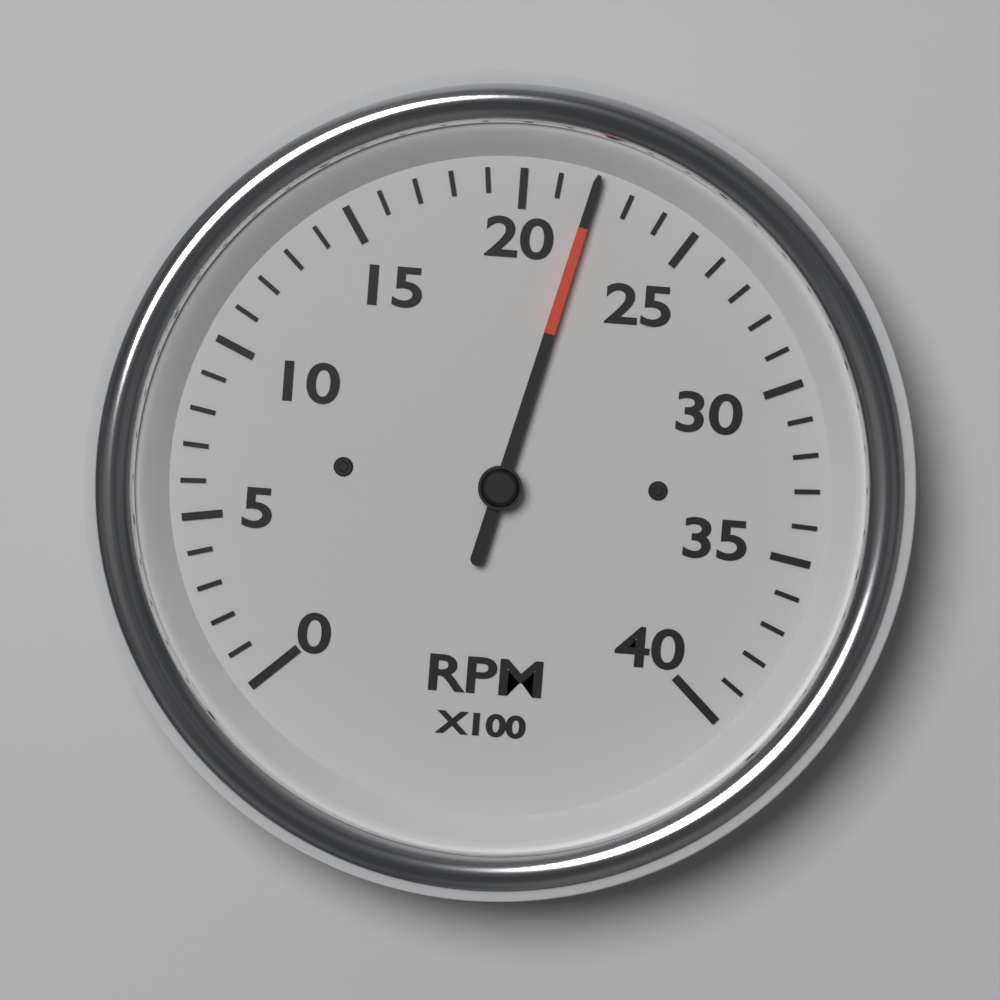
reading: 2200 RPM
